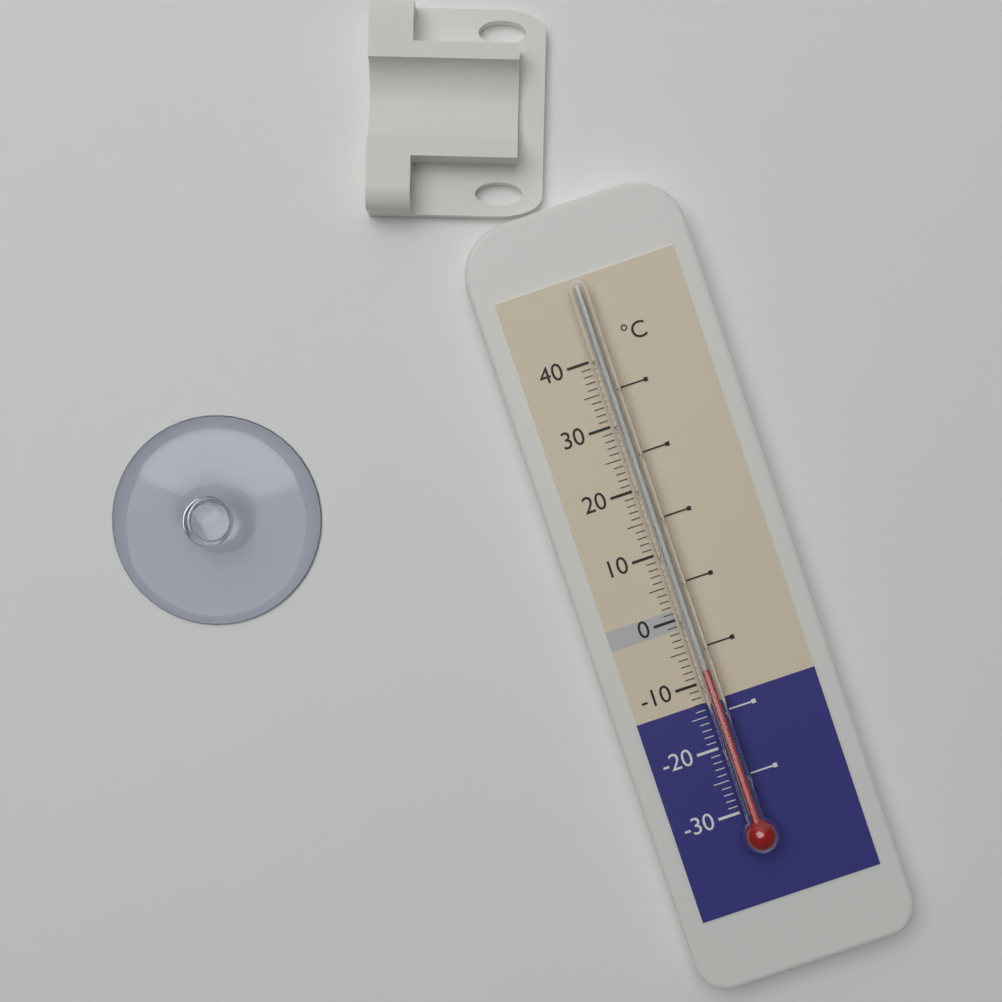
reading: -8 °C
